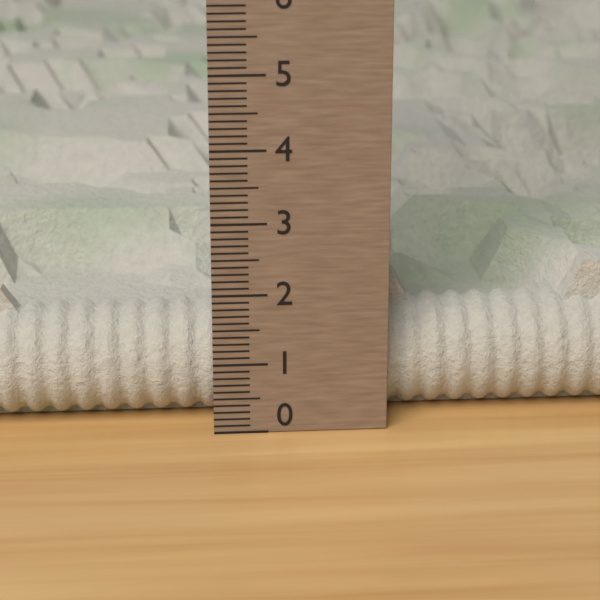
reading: 2.1 (no unit)
